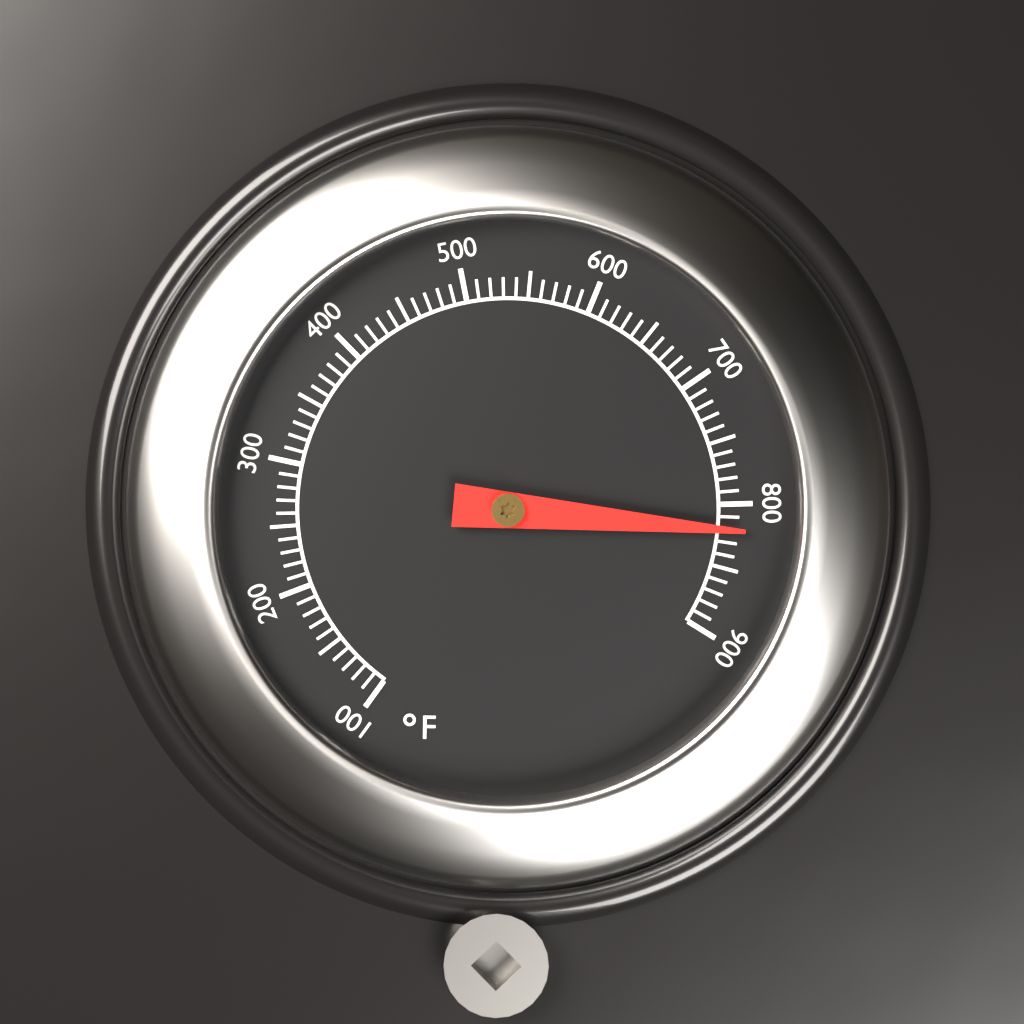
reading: 820 °F
